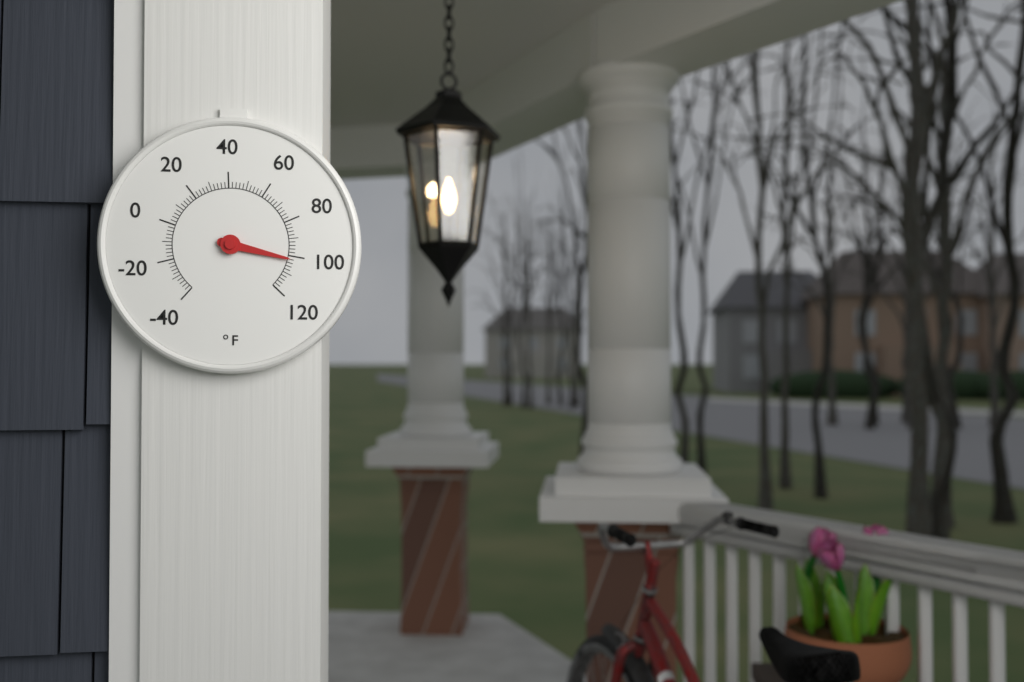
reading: 102 °F
